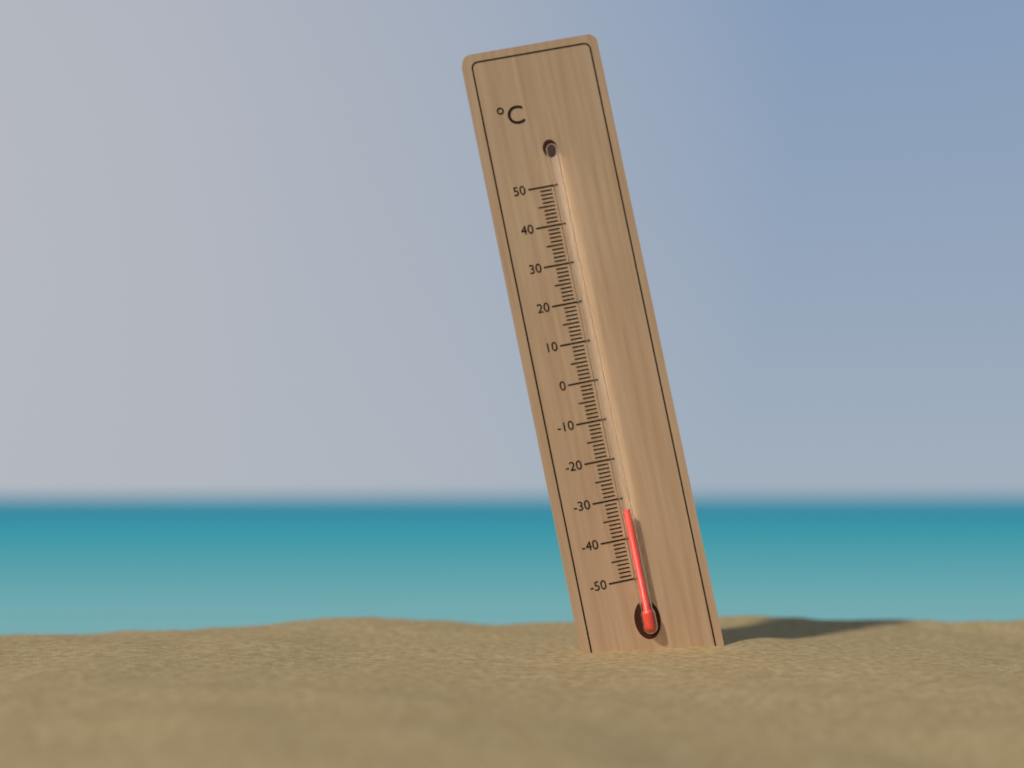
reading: -33 °C
